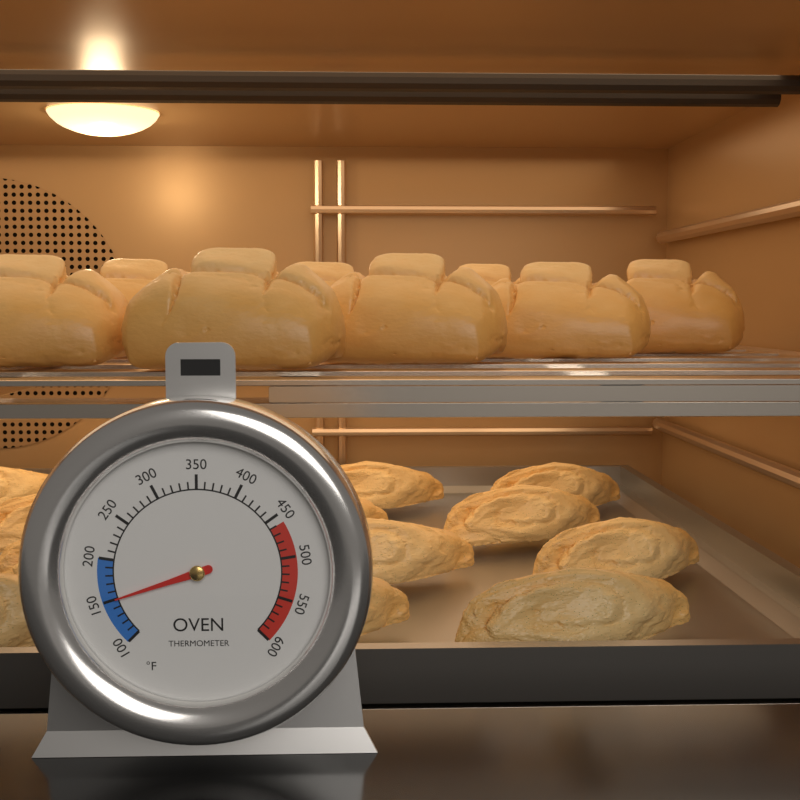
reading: 150 °F
